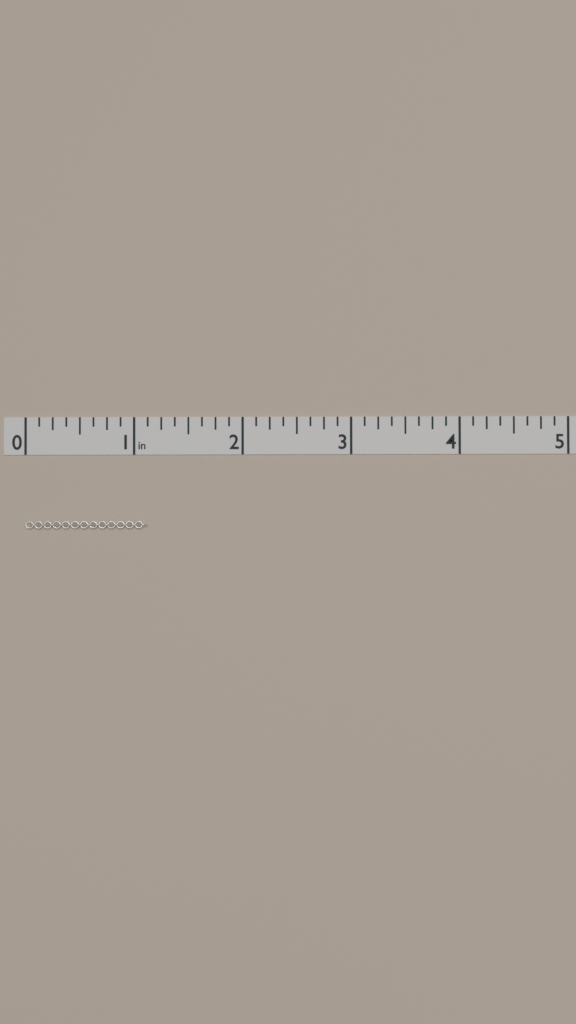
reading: 1.125 in
